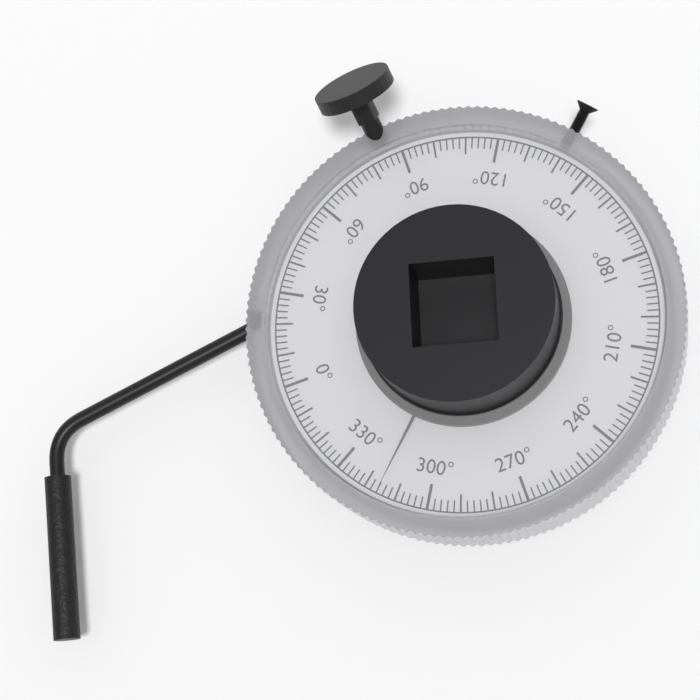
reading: 316 °
